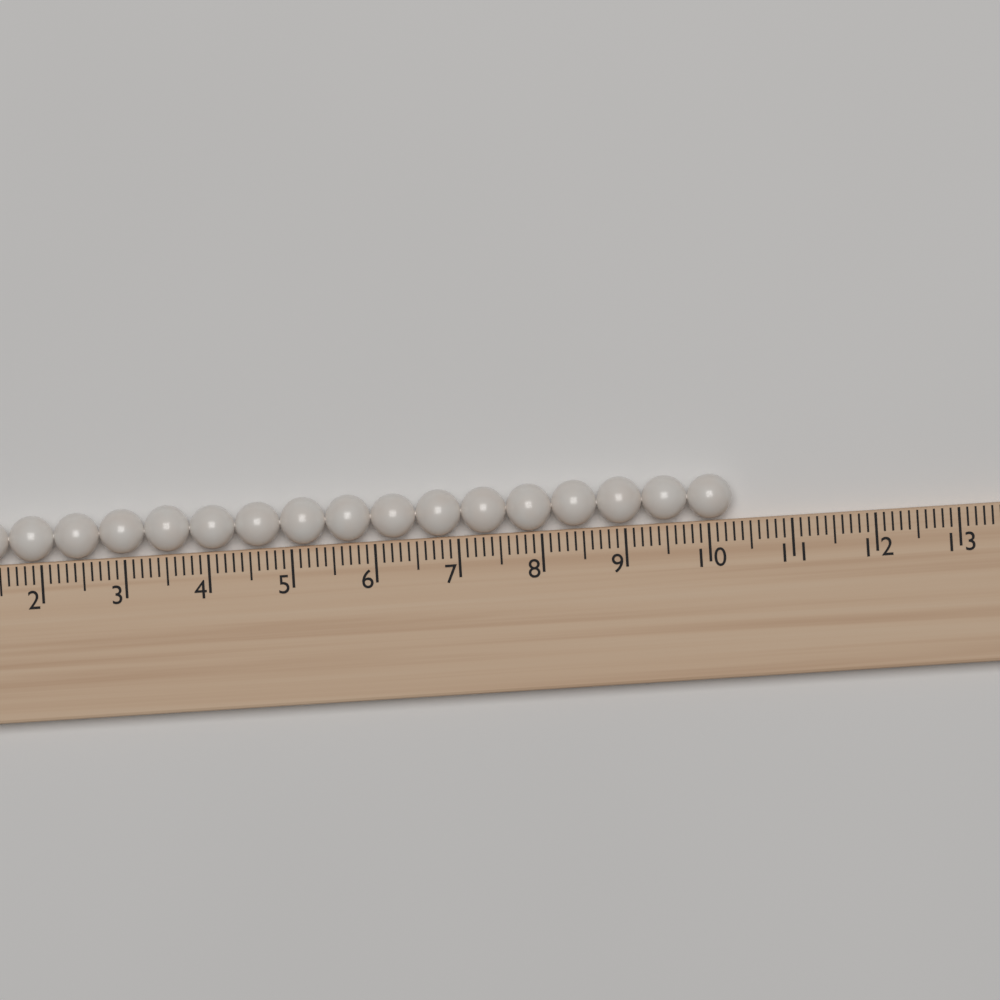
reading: 10.3 (no unit)
